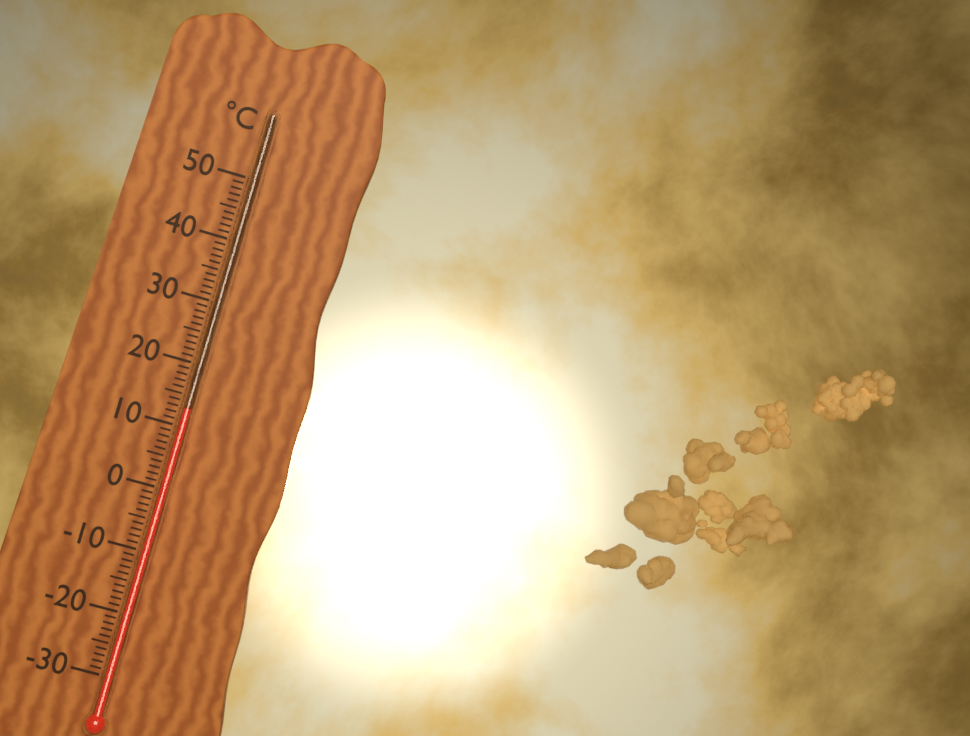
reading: 13 °C
